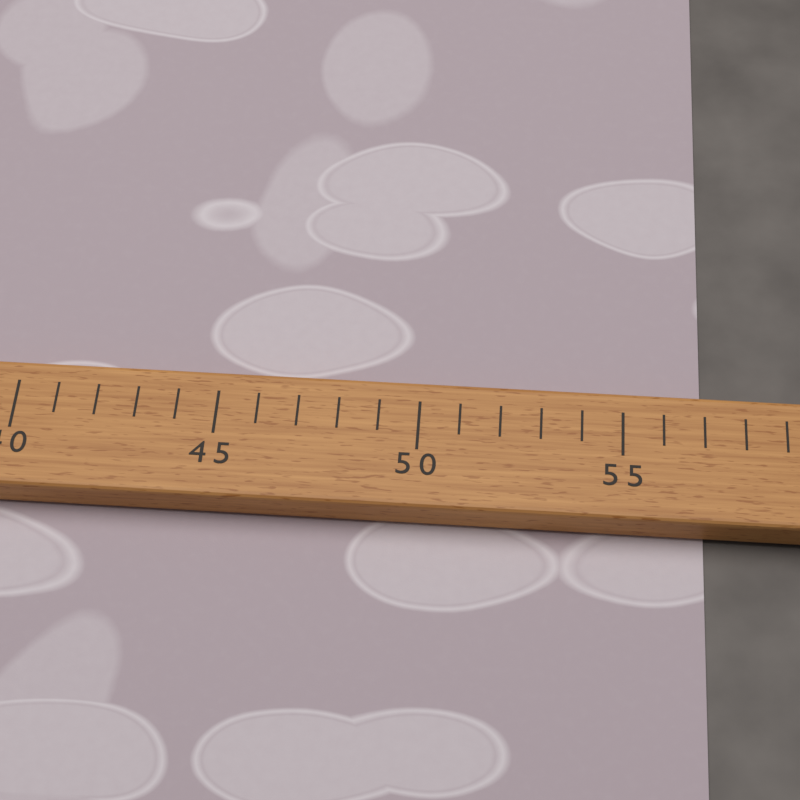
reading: 57 (no unit)
